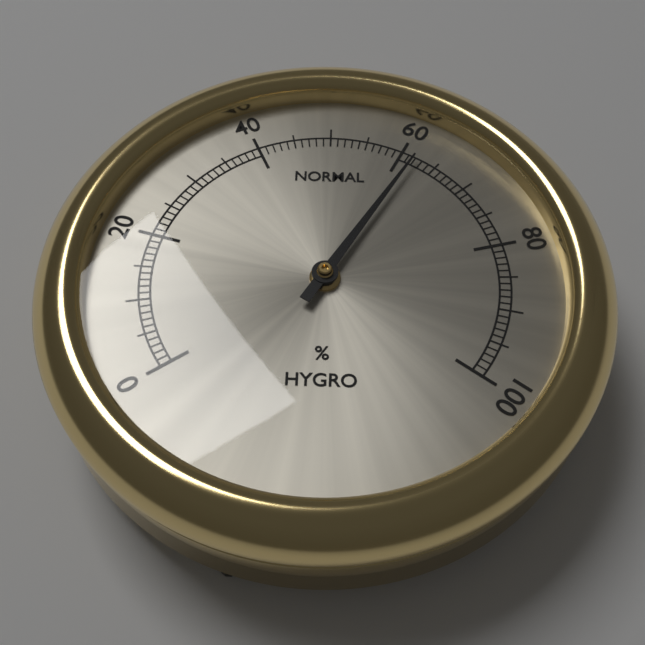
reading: 62 %
